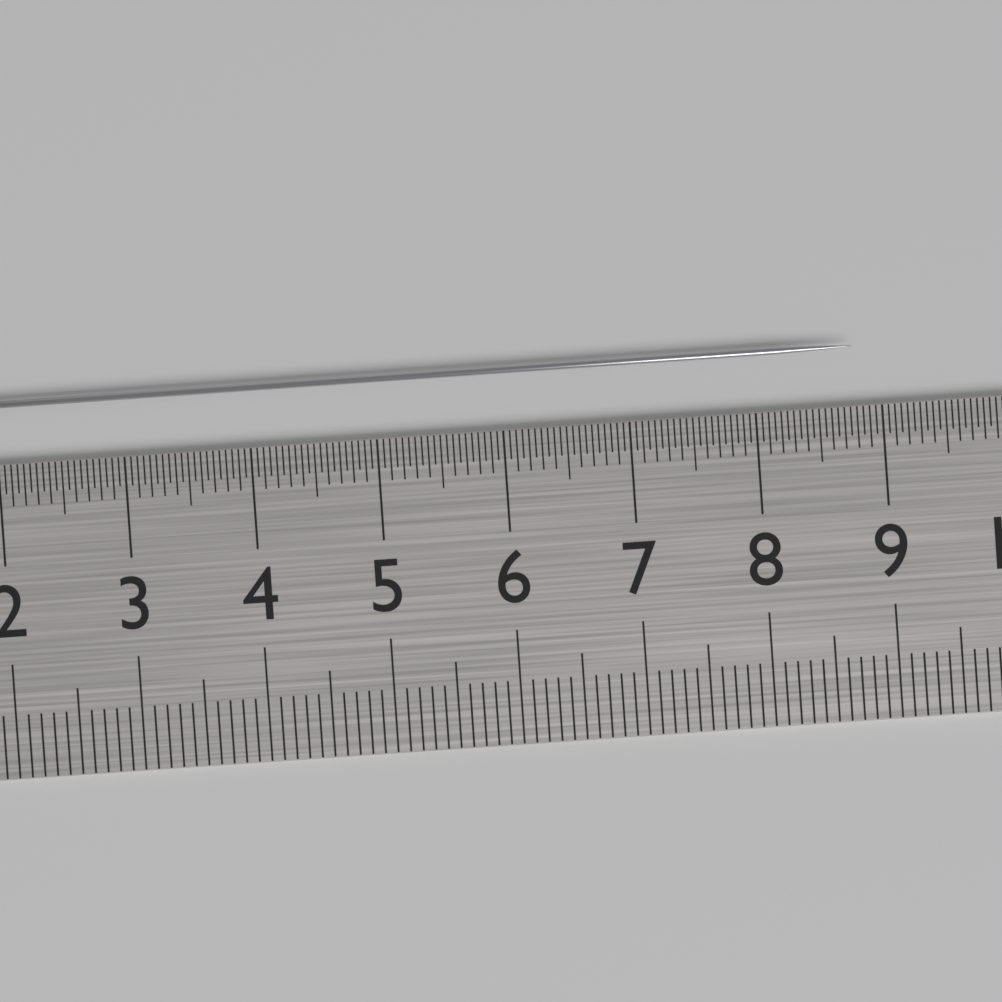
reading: 8.80 cm
